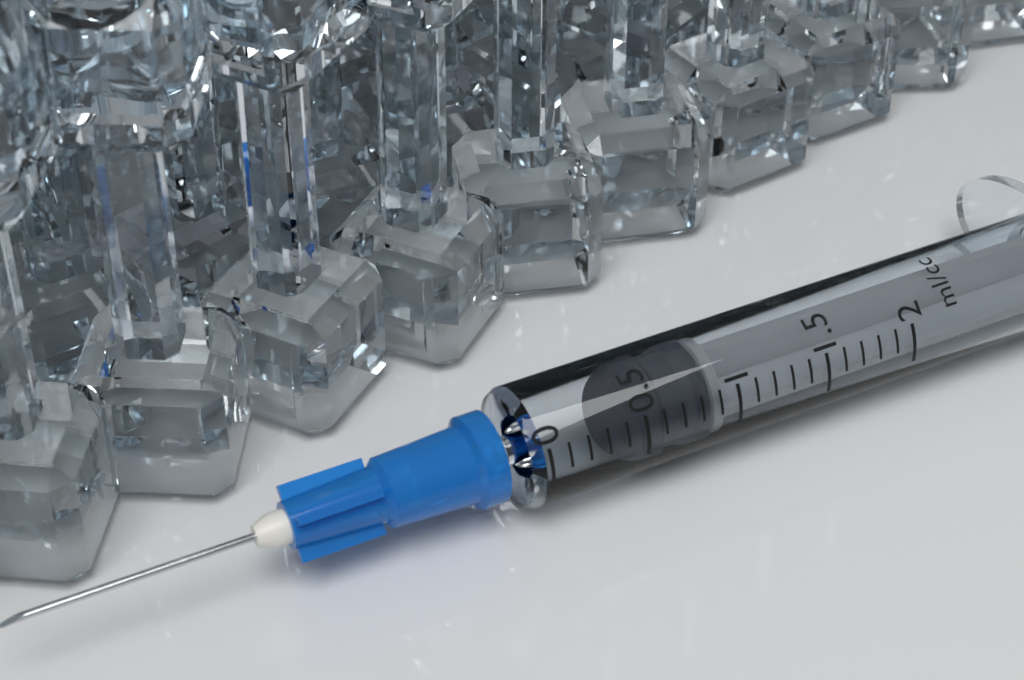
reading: 0.5 ml
